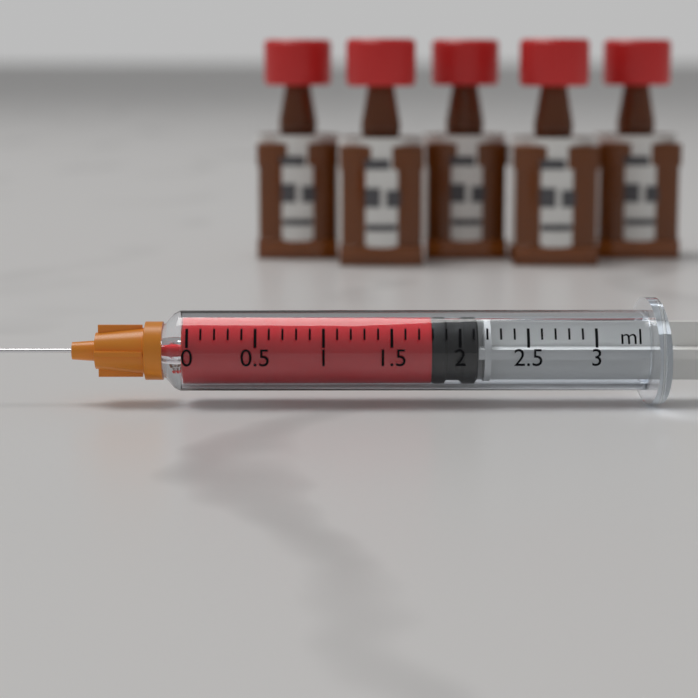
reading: 1.8 ml
